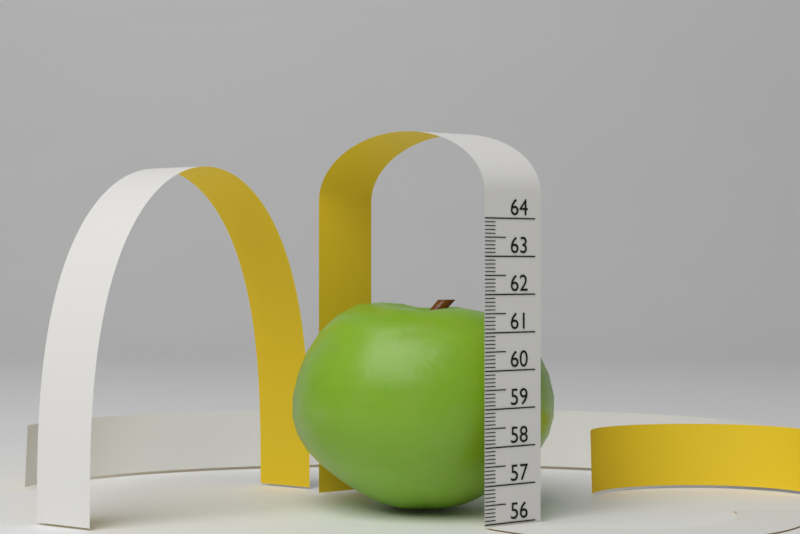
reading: 61.8 (no unit)
